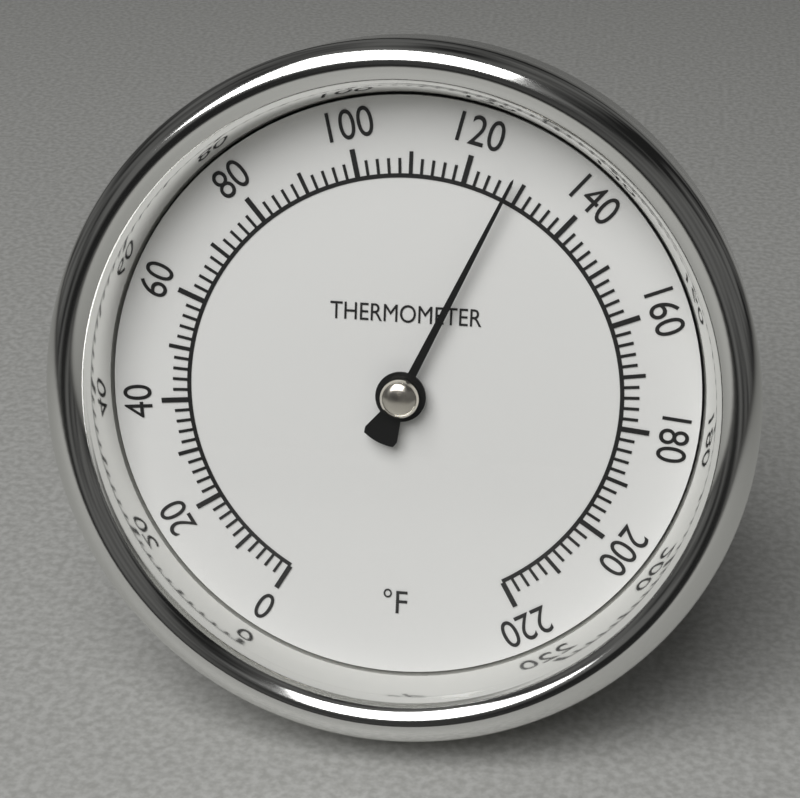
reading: 128 °F
